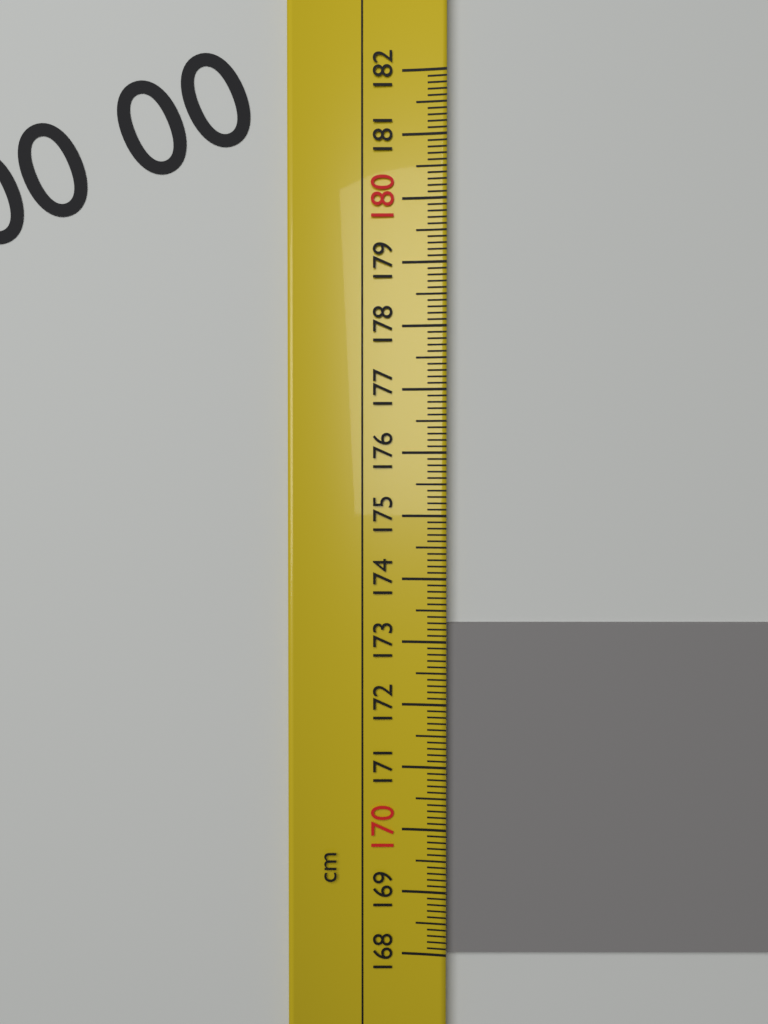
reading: 173.3 cm
